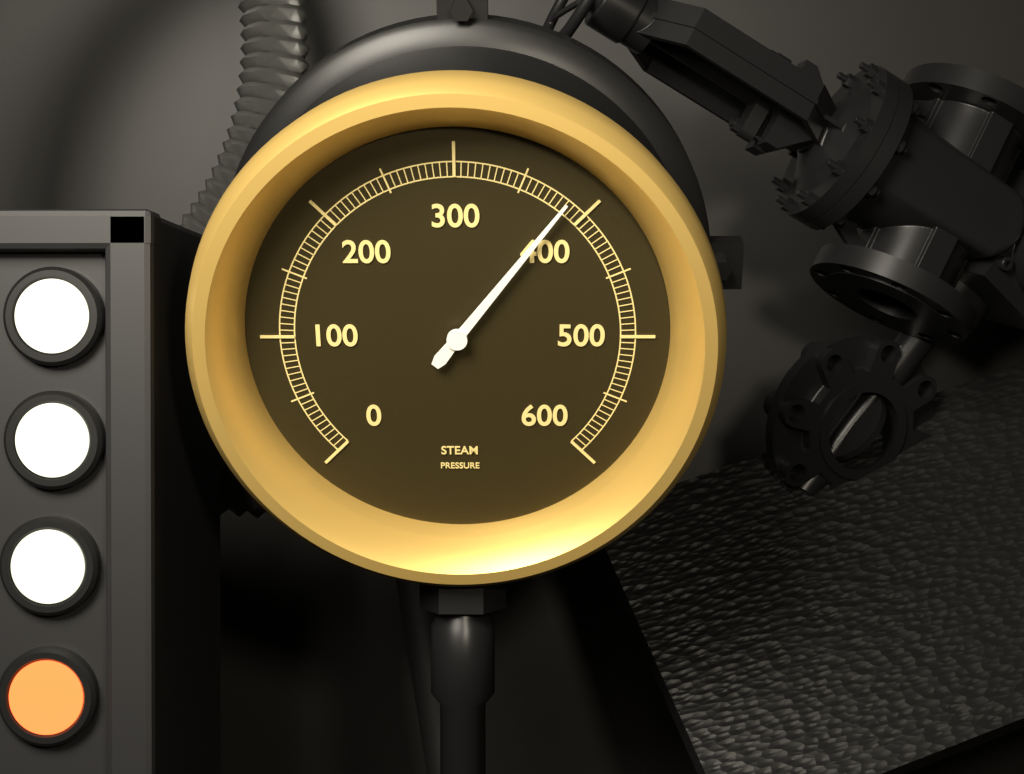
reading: 385 (no unit)
